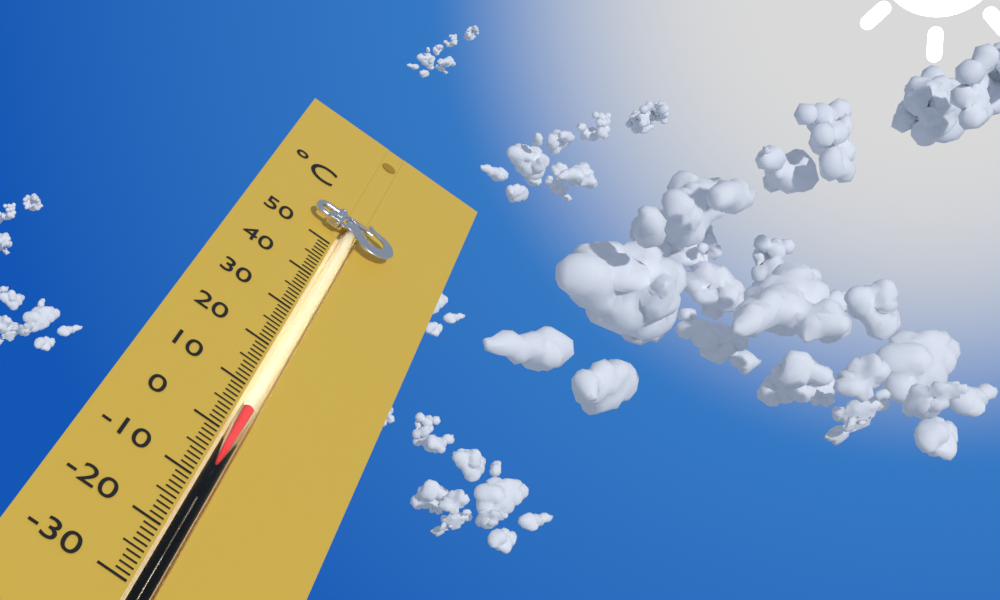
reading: 6 °C
